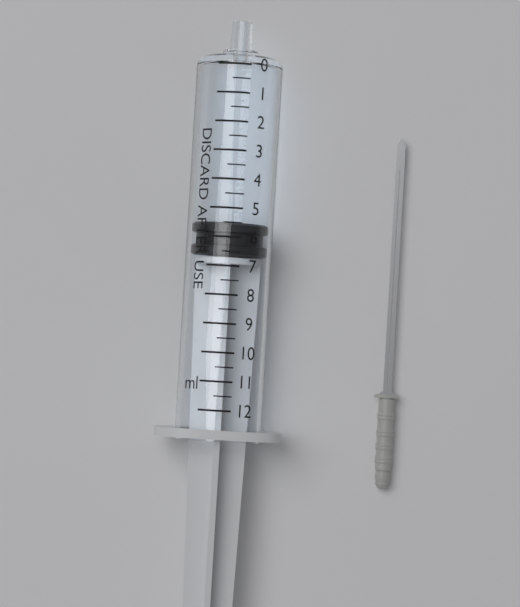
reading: 5.5 ml
